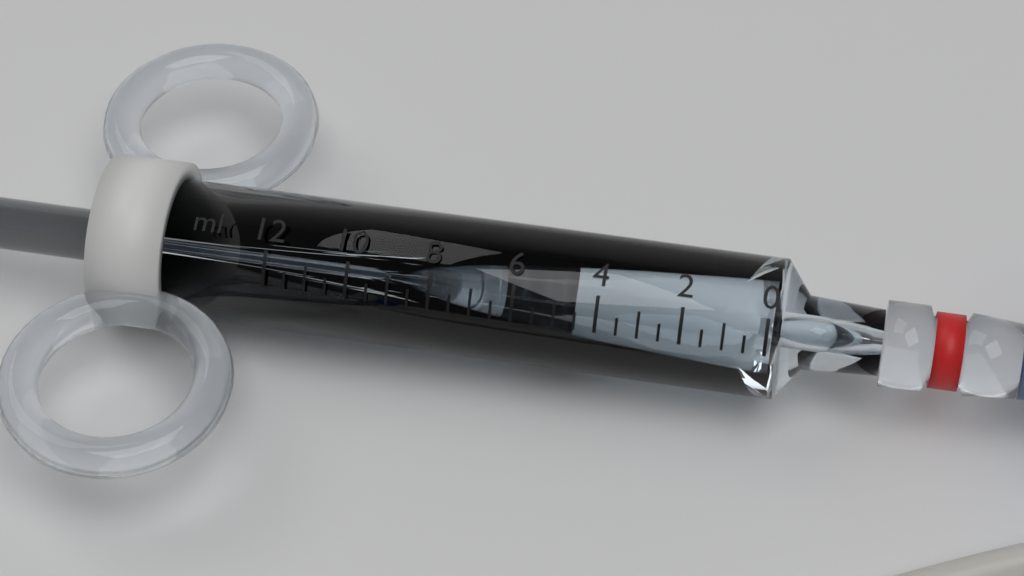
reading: 4.5 ml
